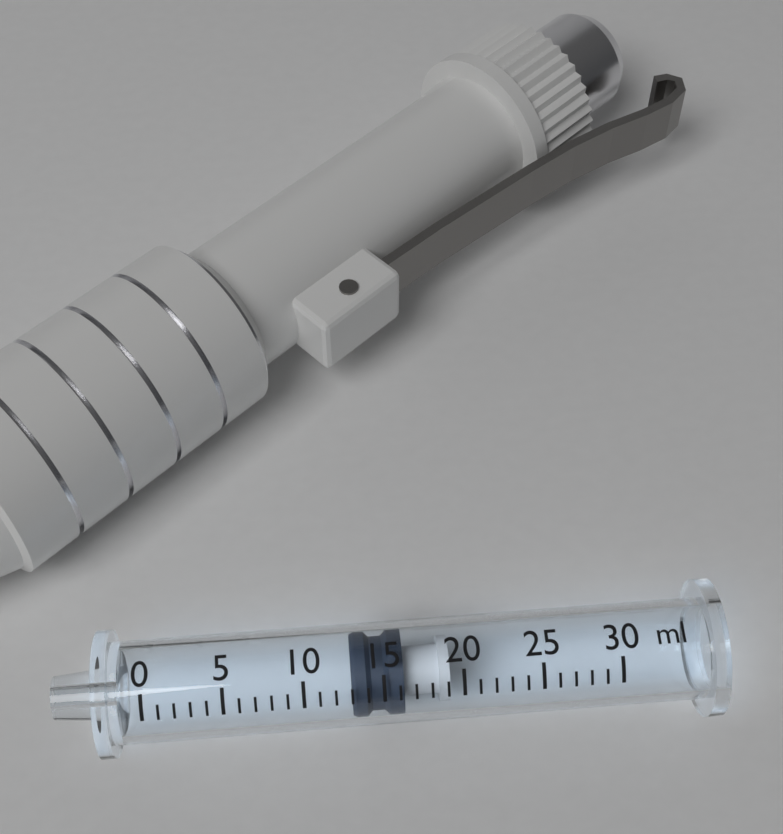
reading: 13 ml
